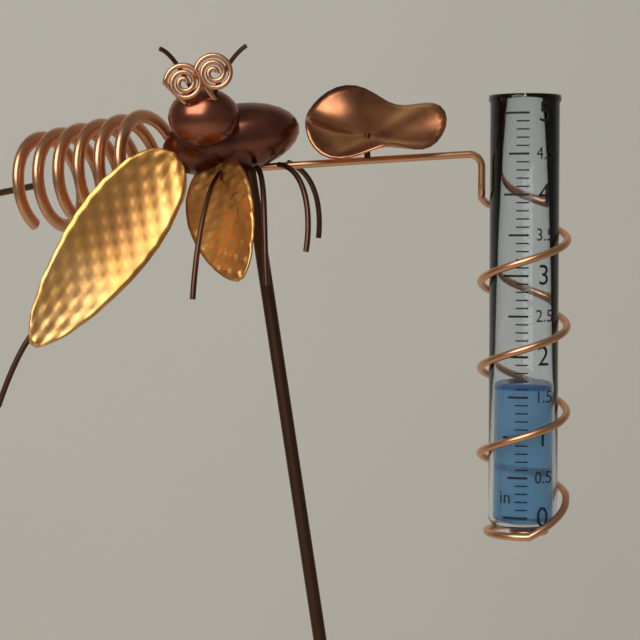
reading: 1.6 in
